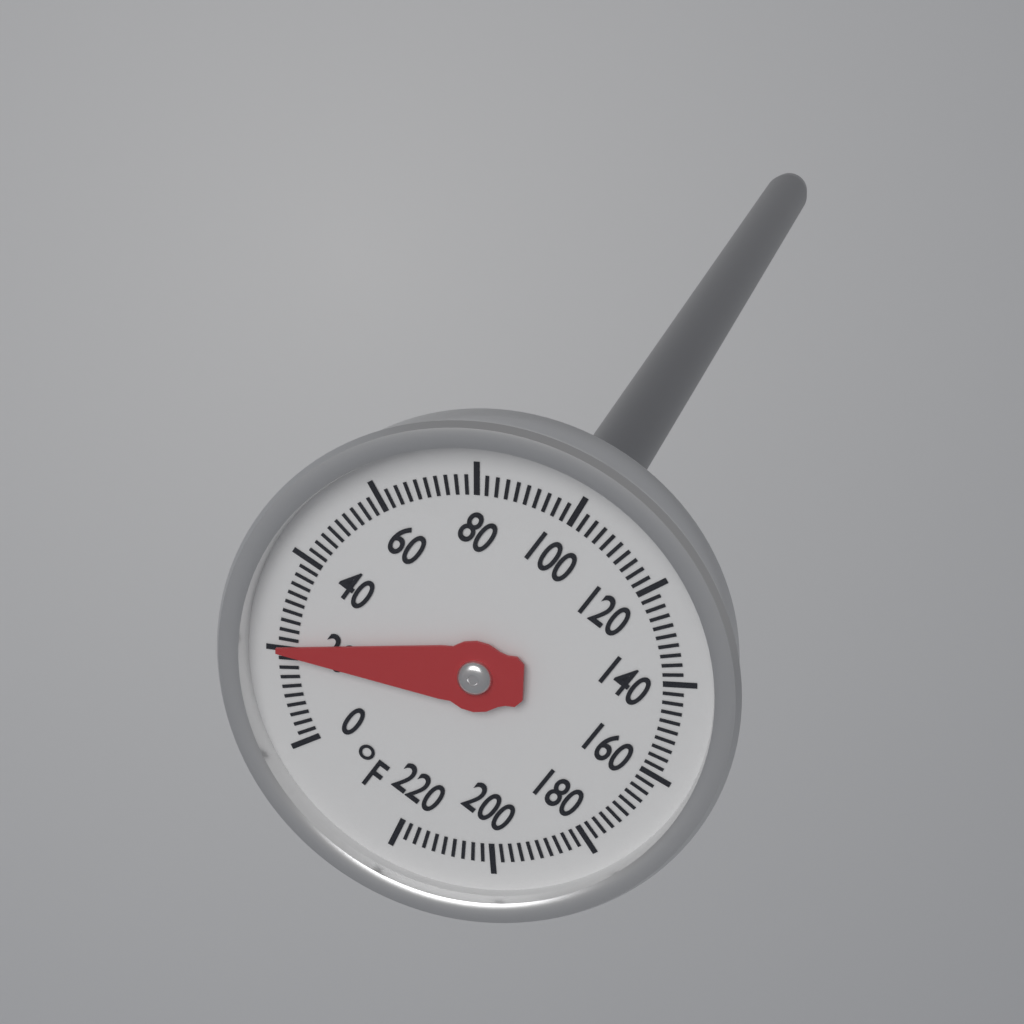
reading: 20 °F
